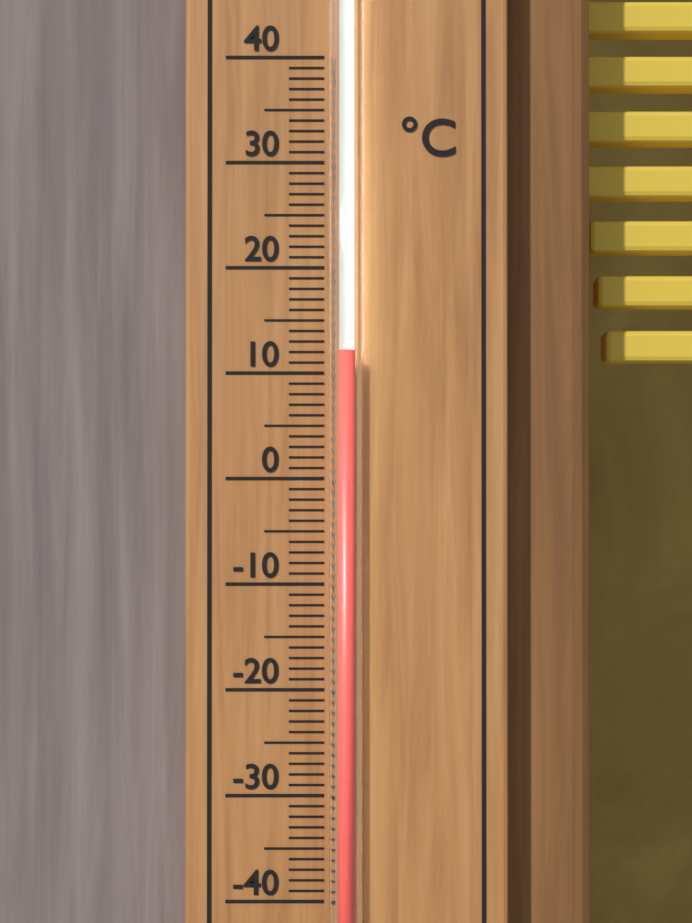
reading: 12 °C
